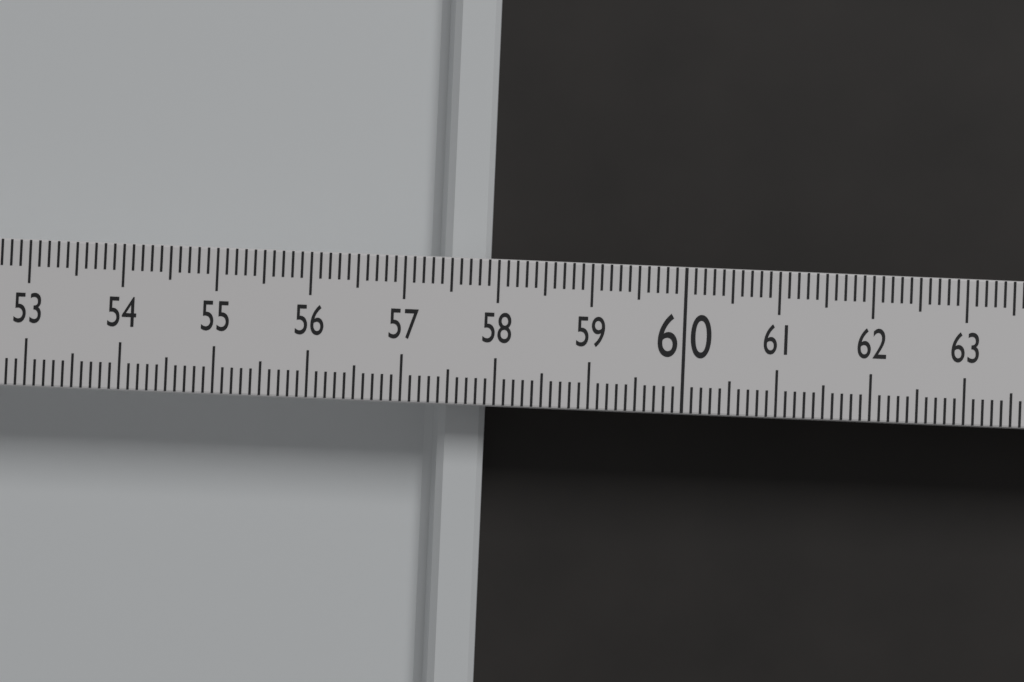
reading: 57.9 (no unit)
